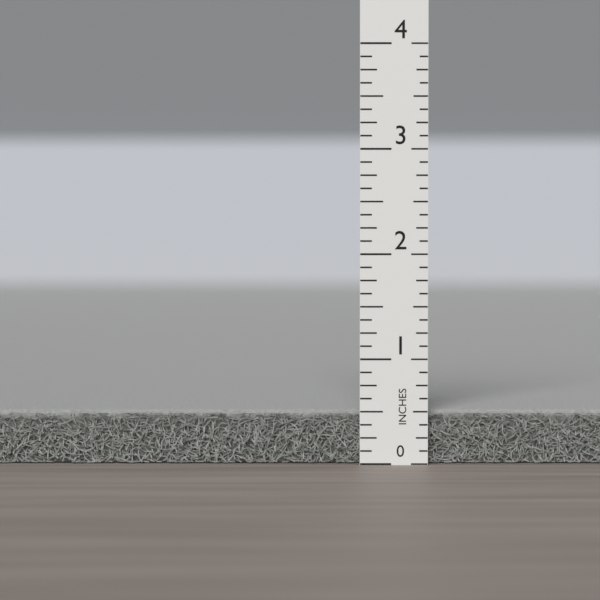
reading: 0.500 in
